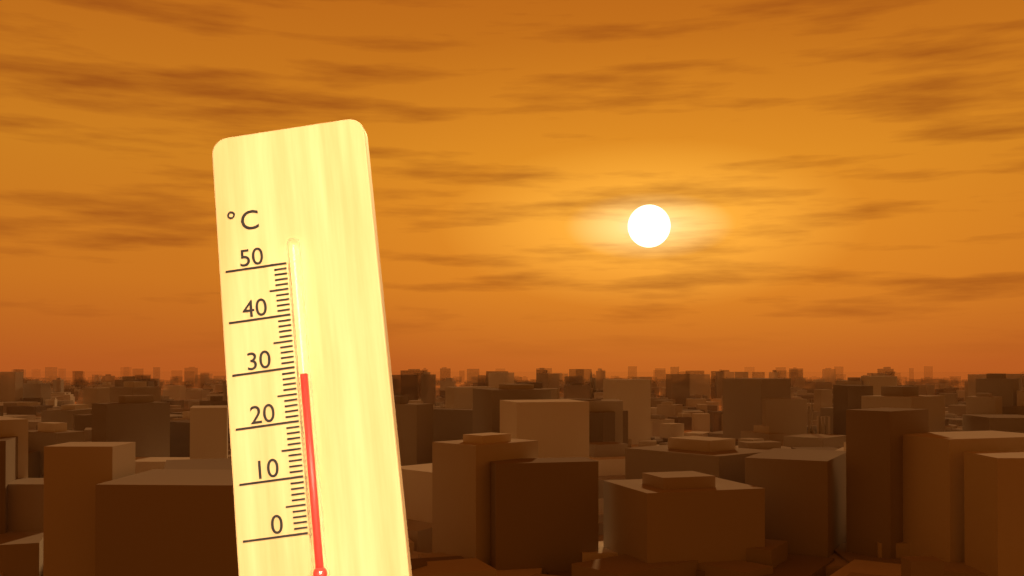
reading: 28 °C
